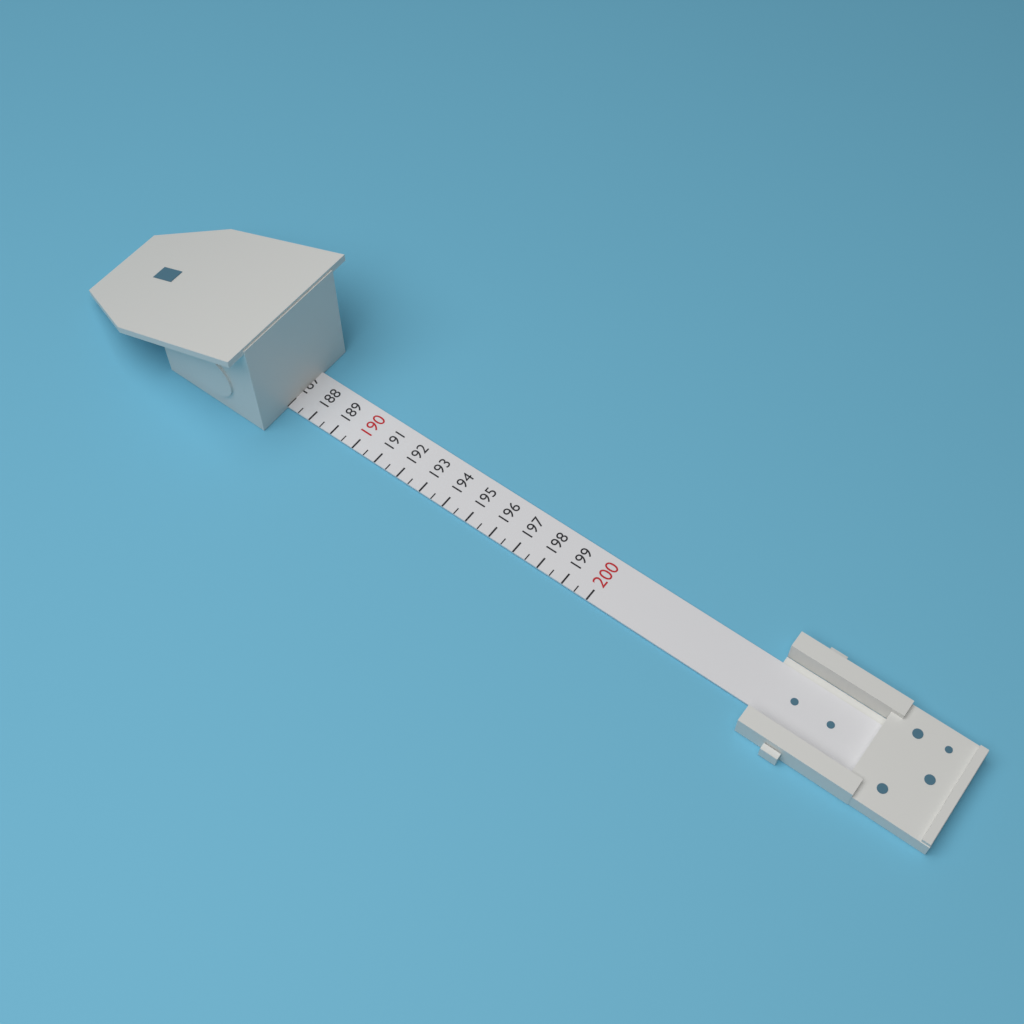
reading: 187.0 (no unit)
